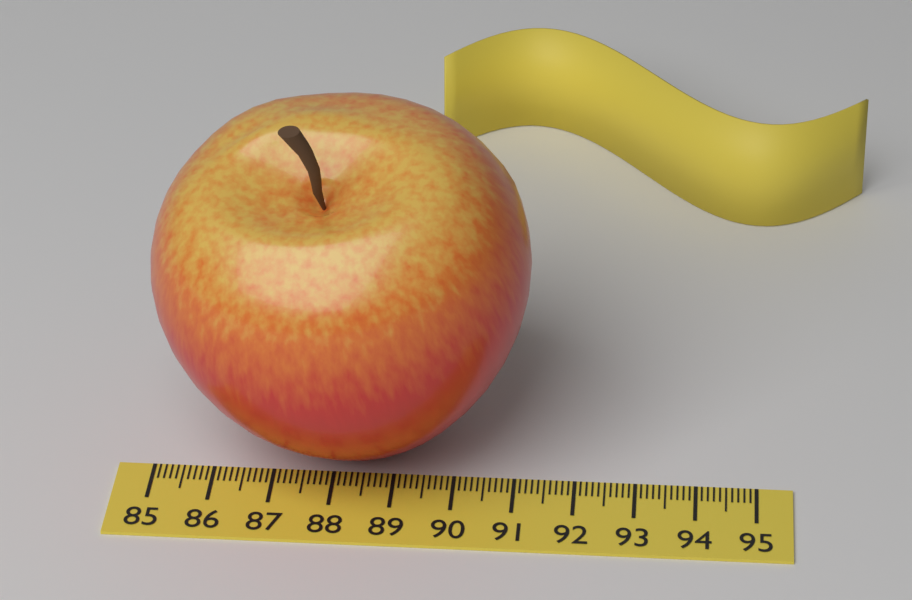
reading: 91.2 (no unit)
